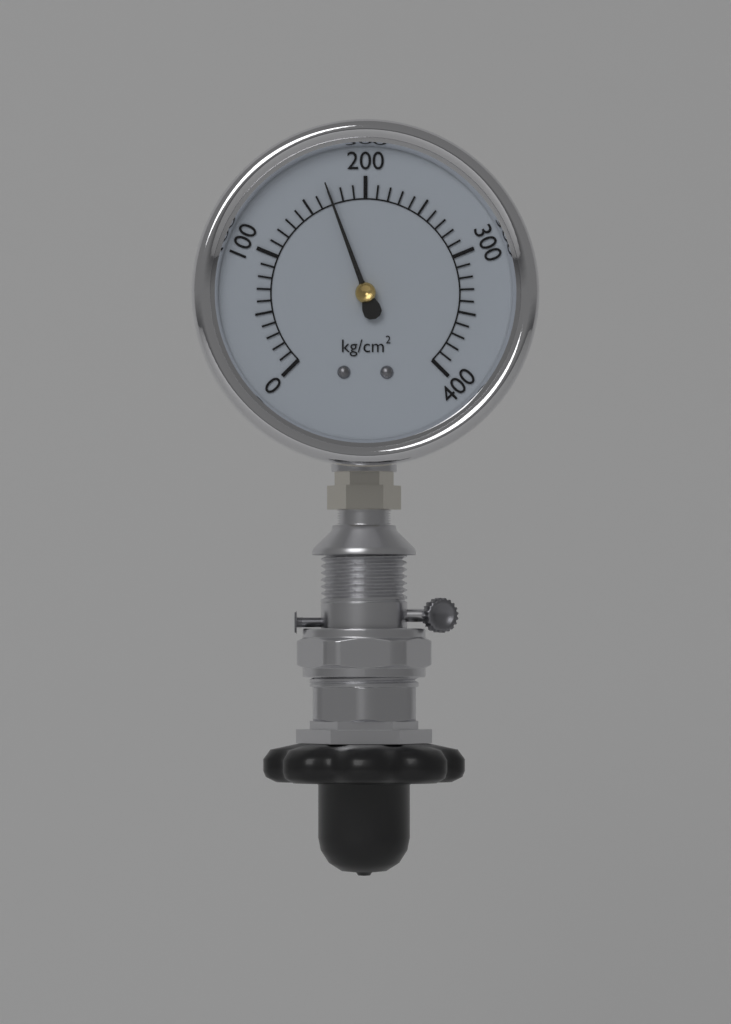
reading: 170 kg/cm²
